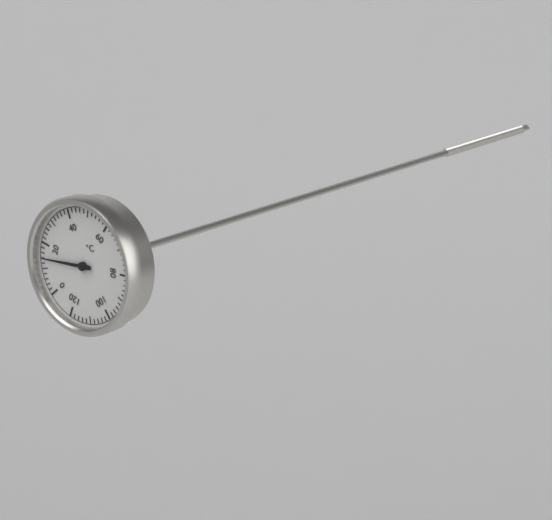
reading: 14 °C
